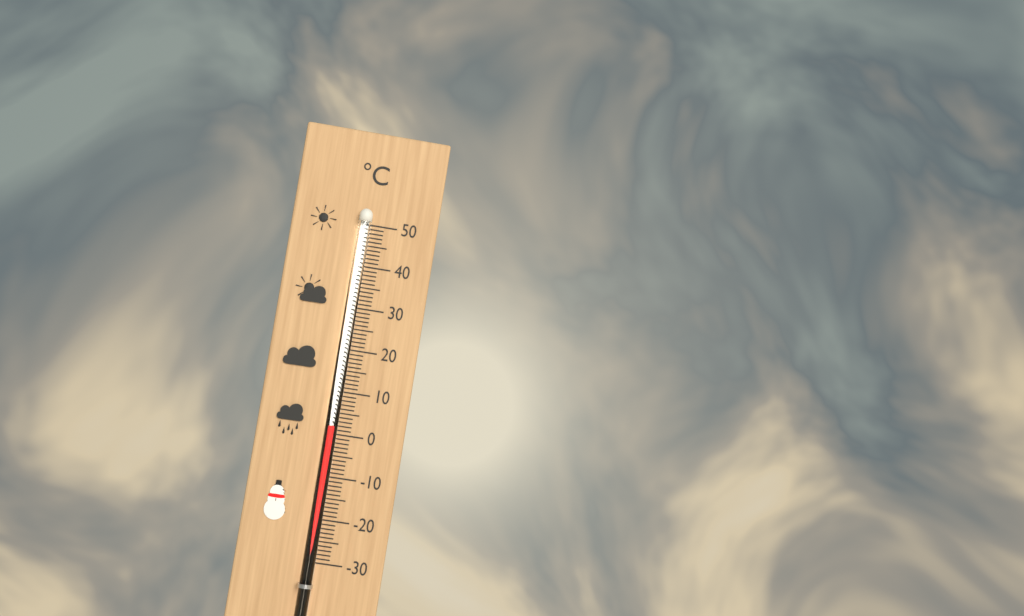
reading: 2 °C
